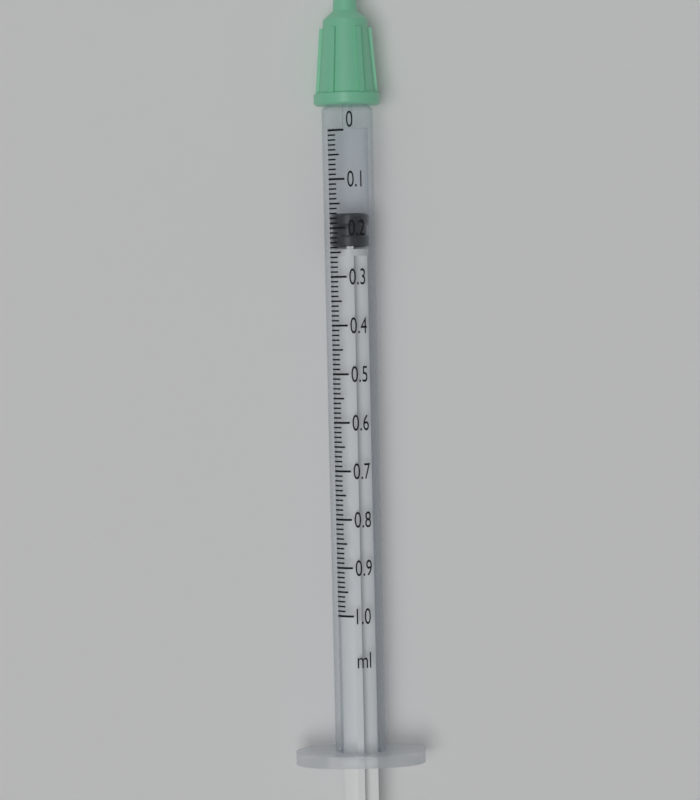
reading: 0.17 ml
